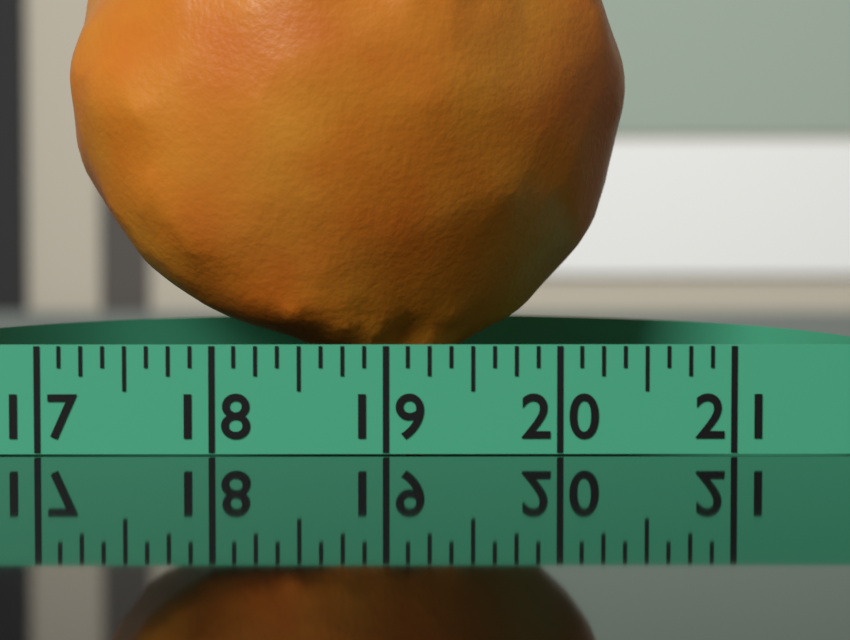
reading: 20.500 (no unit)
